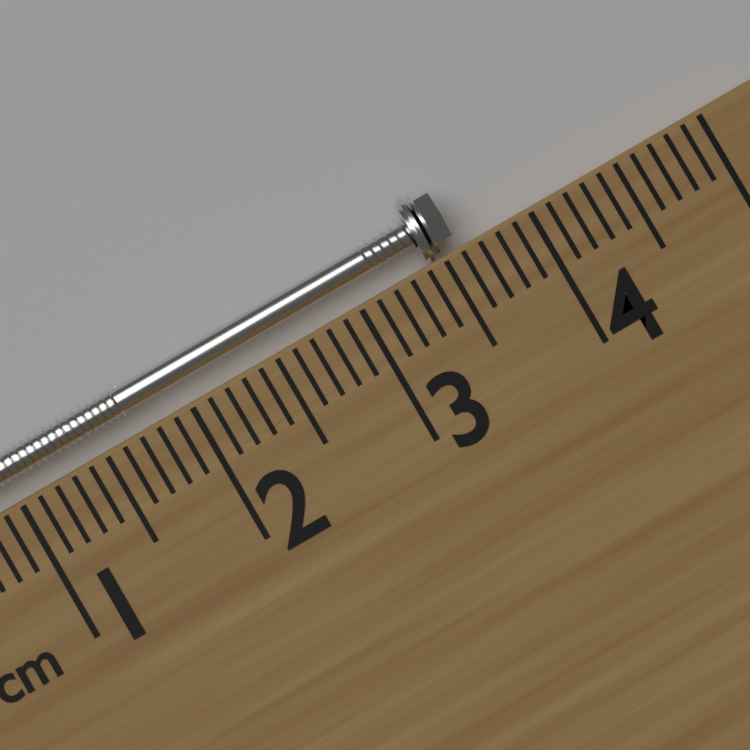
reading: 3.6 cm
